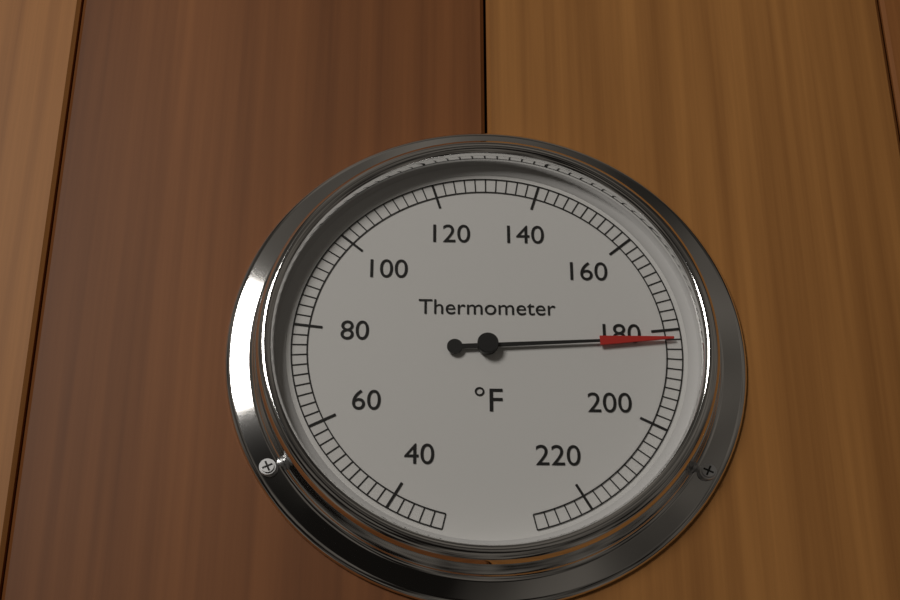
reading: 182 °F
